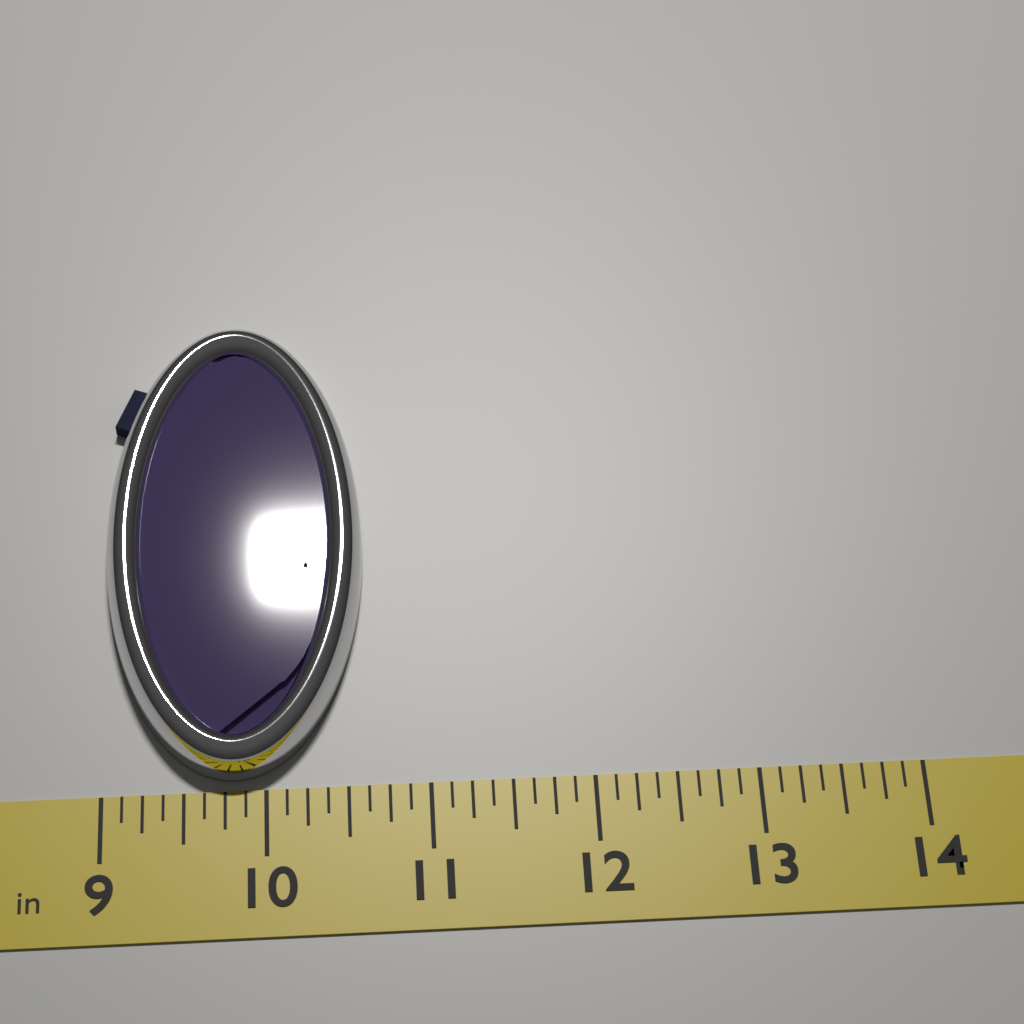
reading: 10.625 in
